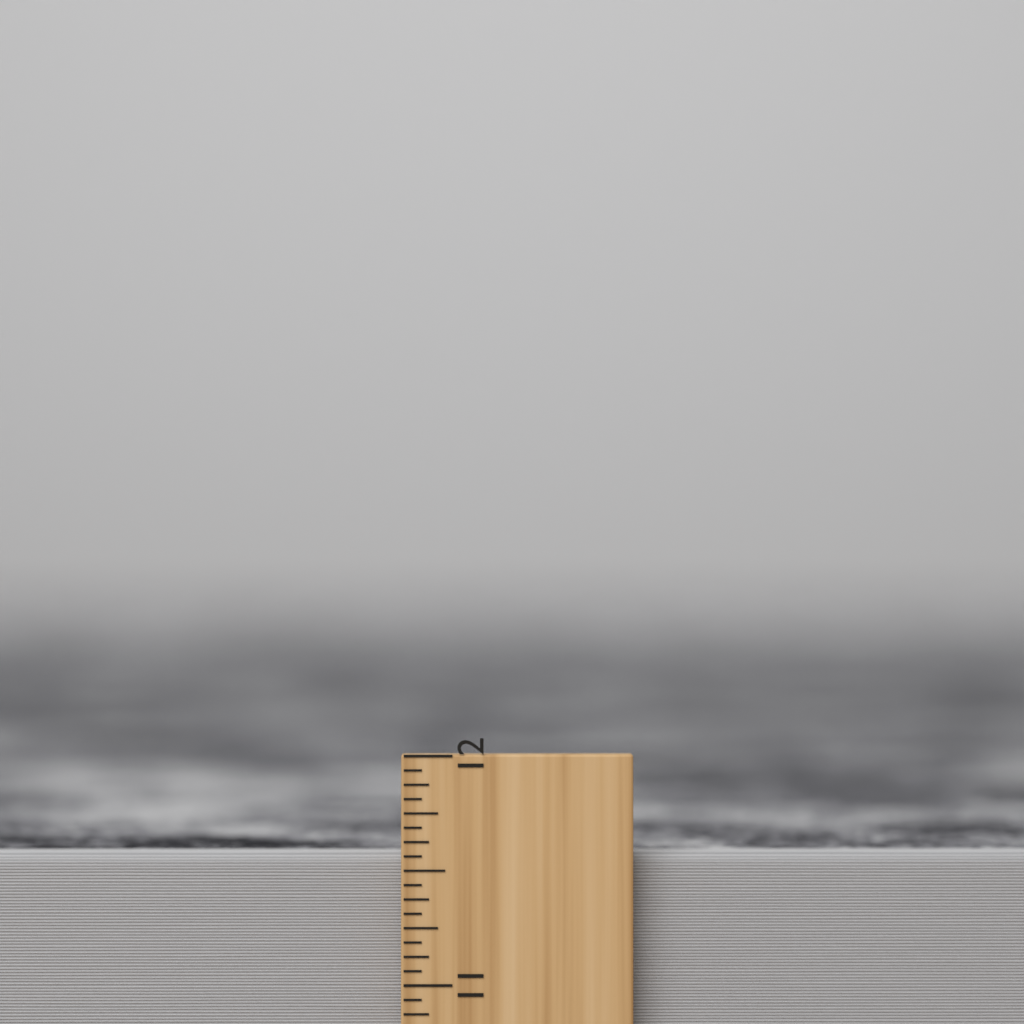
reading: 11.5625 inch
